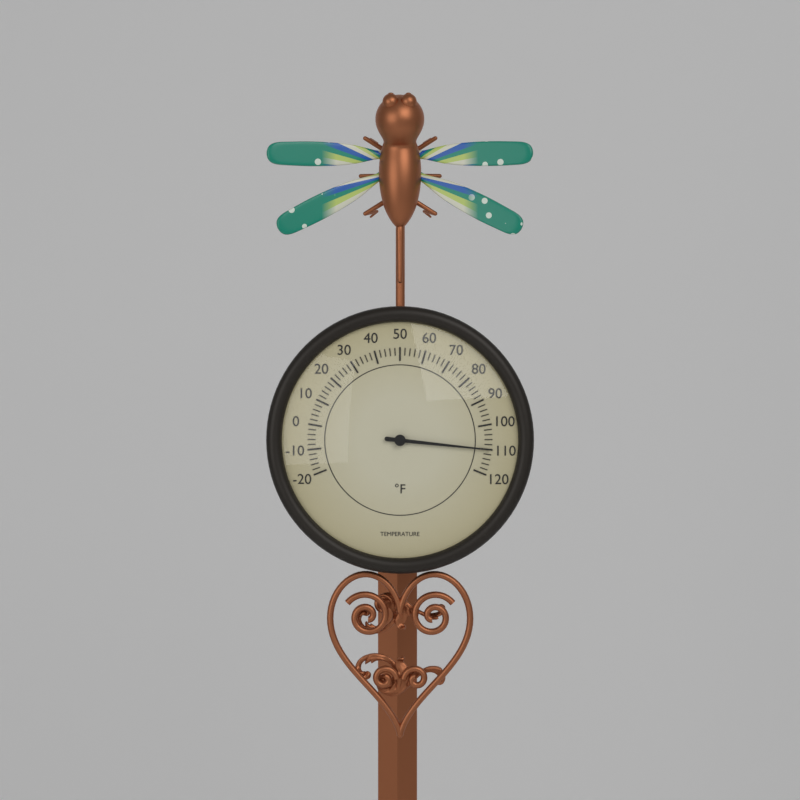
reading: 110 °F
